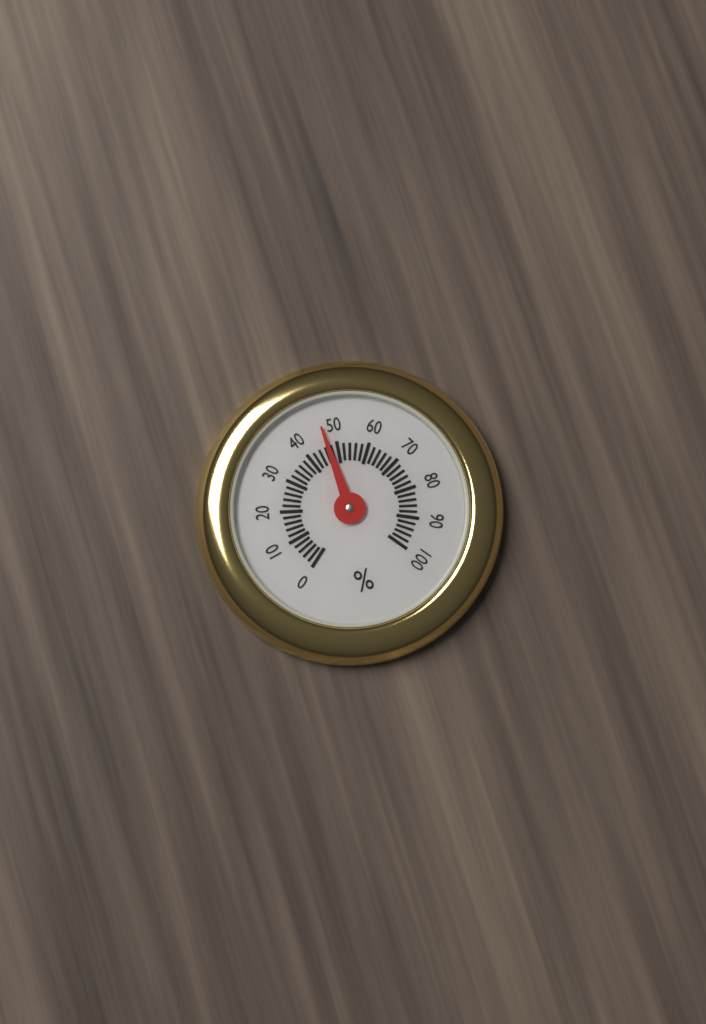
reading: 47 %
